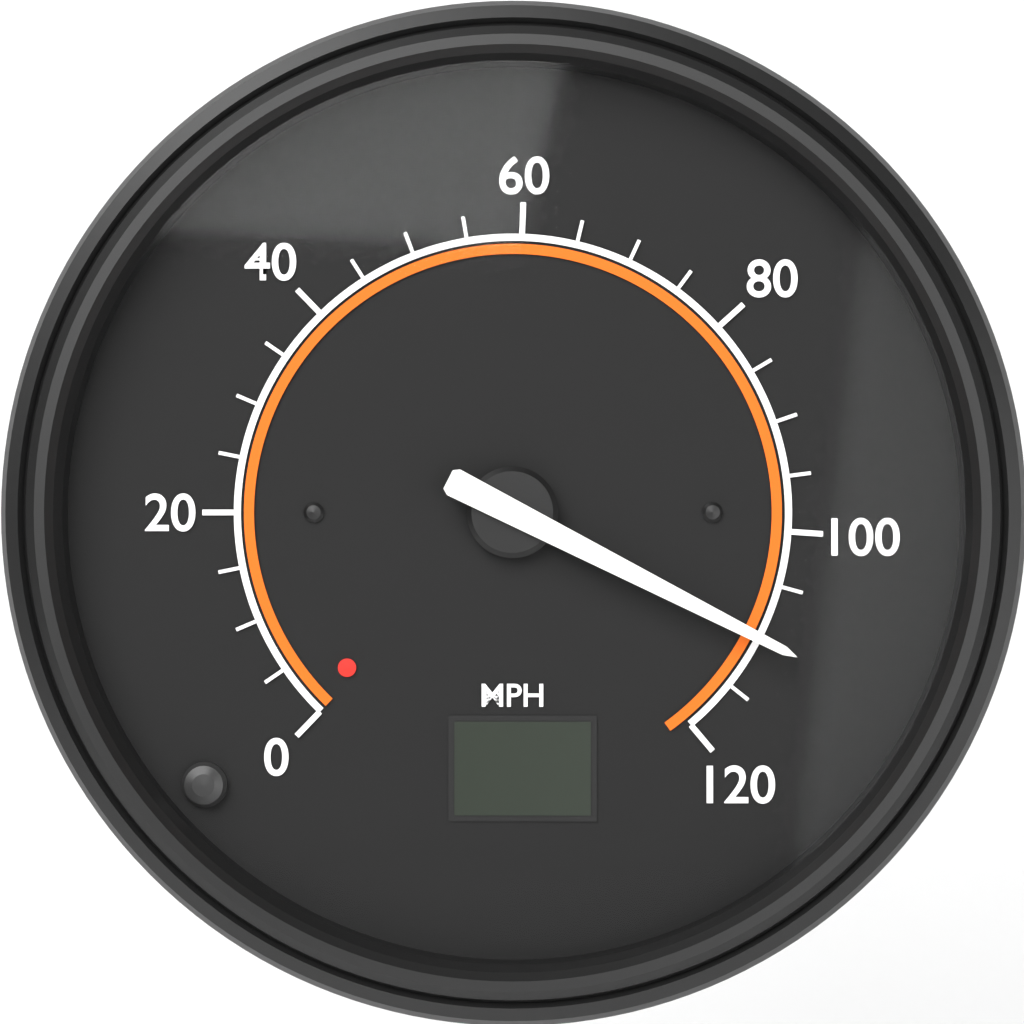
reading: 110 MPH
